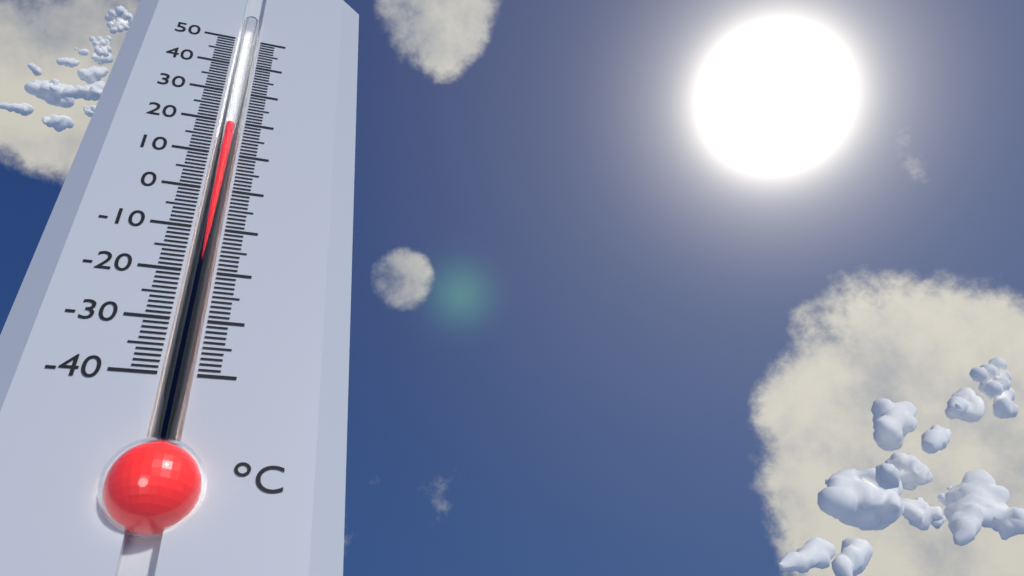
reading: 19 °C
